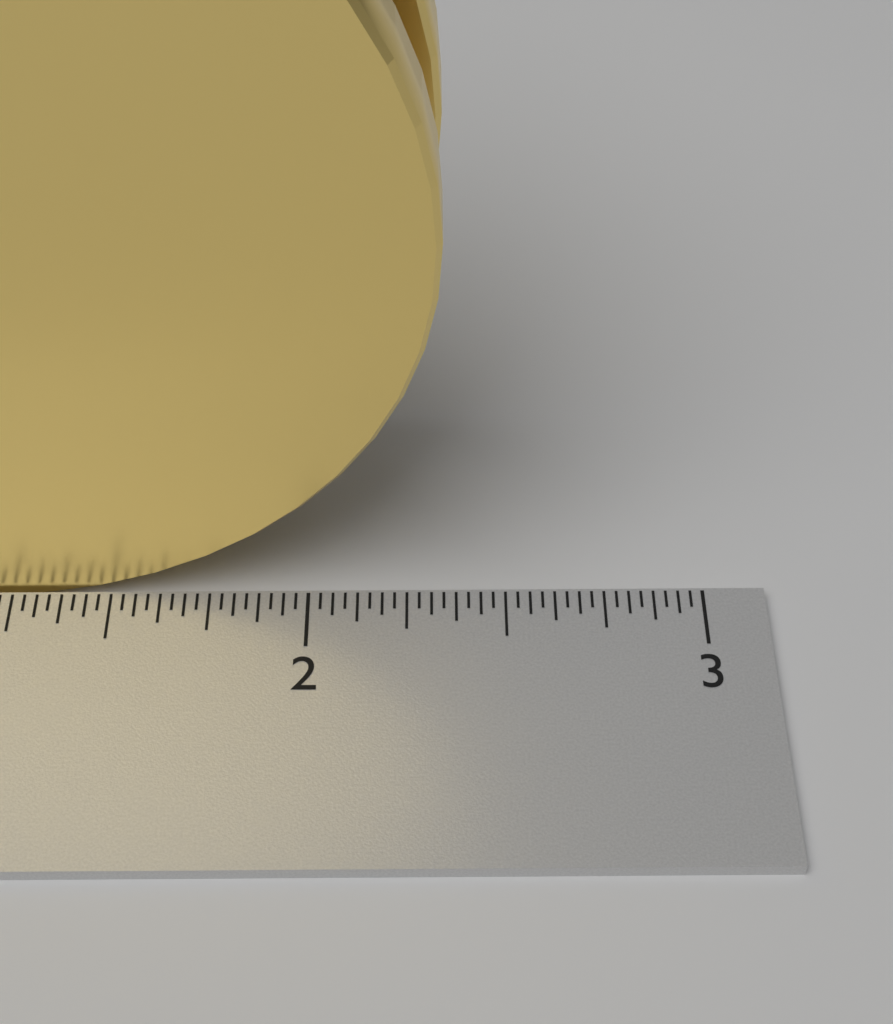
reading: 2.34375 inch
